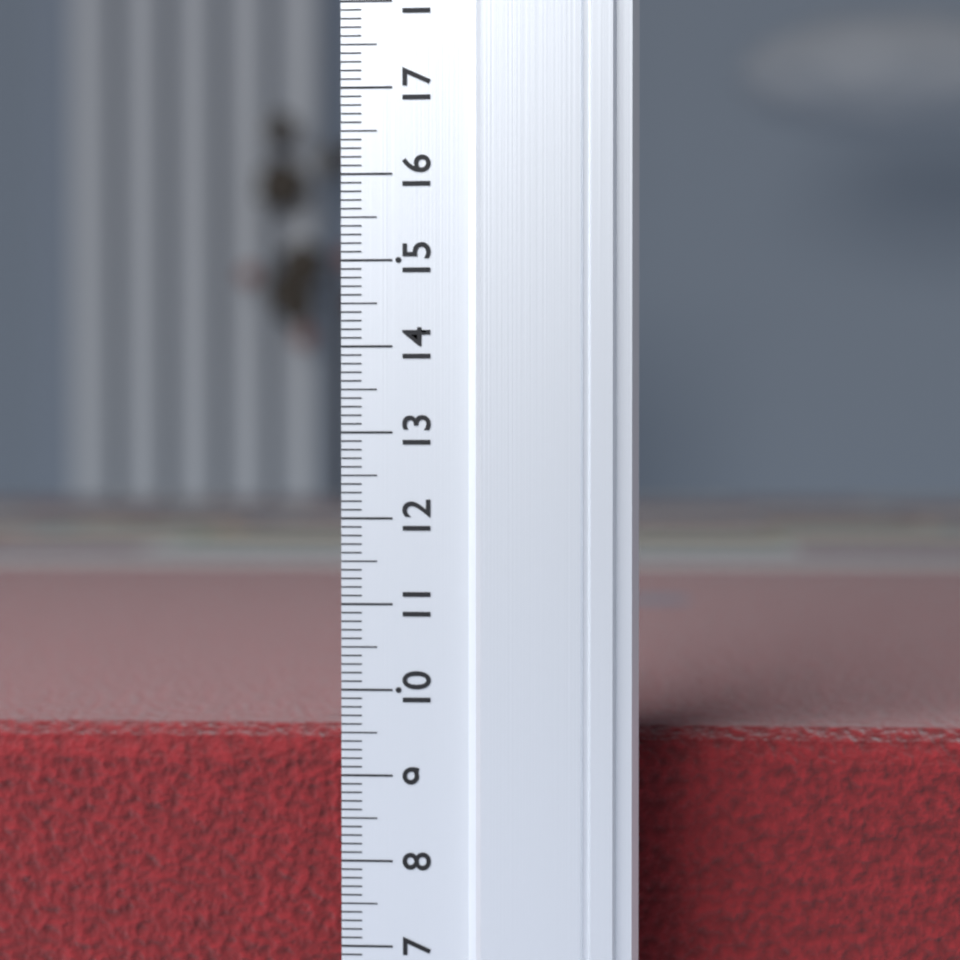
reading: 9.4 (no unit)
